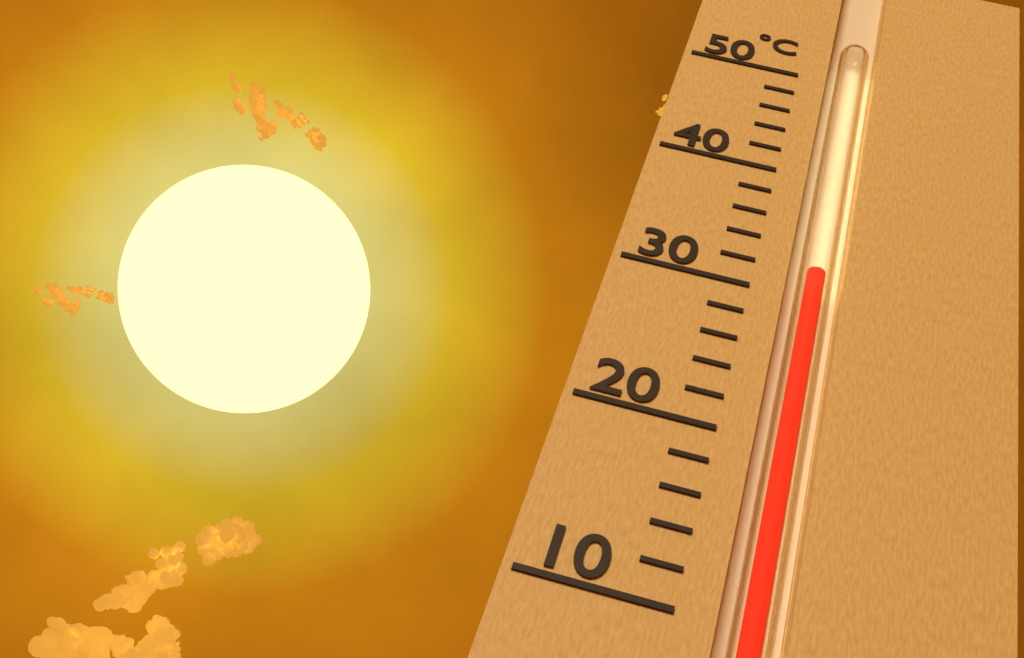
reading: 32 °C
